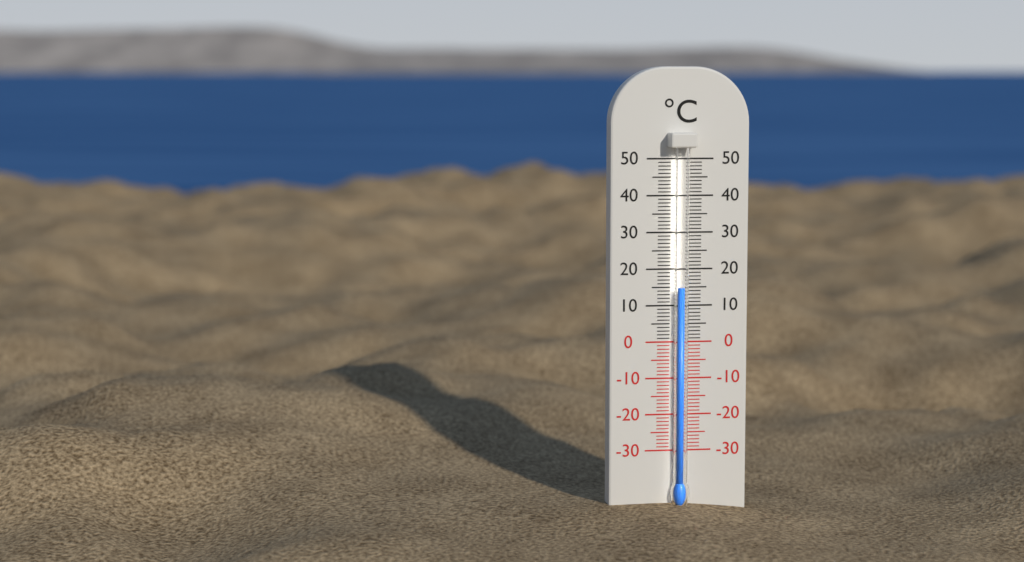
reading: 15 °C
